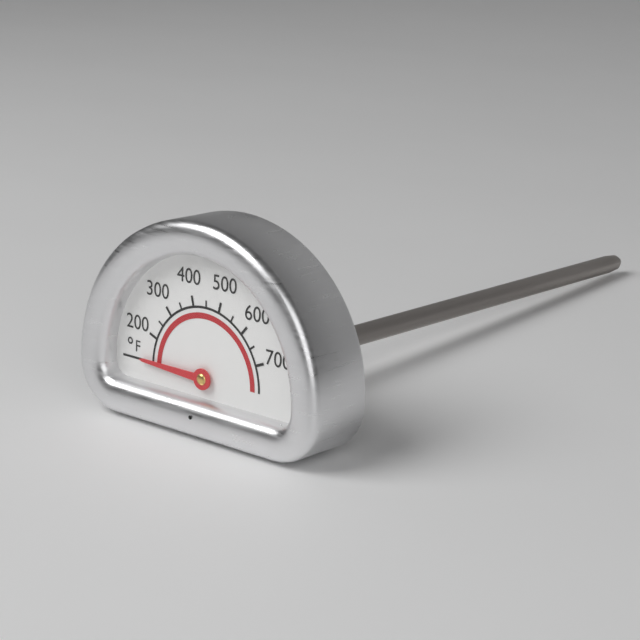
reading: 125 °F
